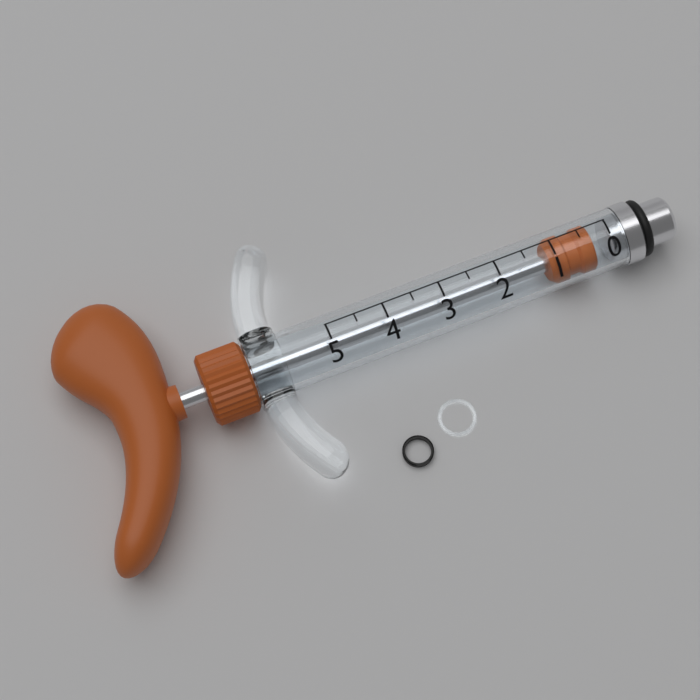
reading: 0.3 (no unit)
